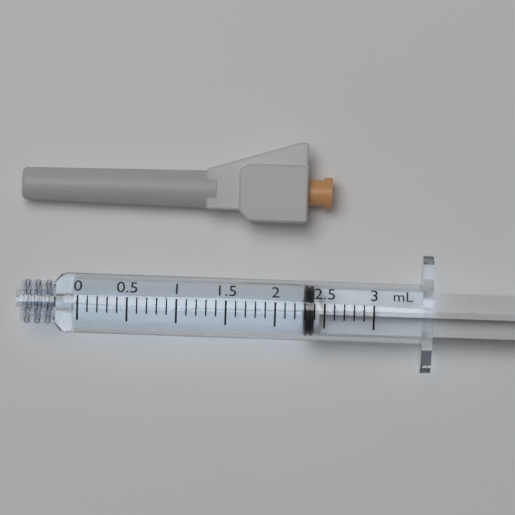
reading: 2.3 ml
